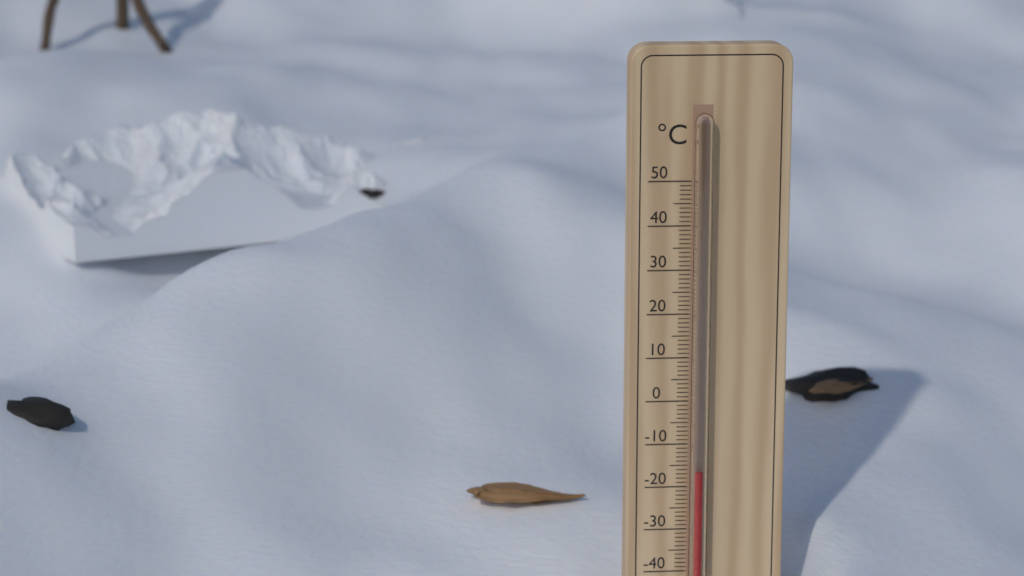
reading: -16 °C
